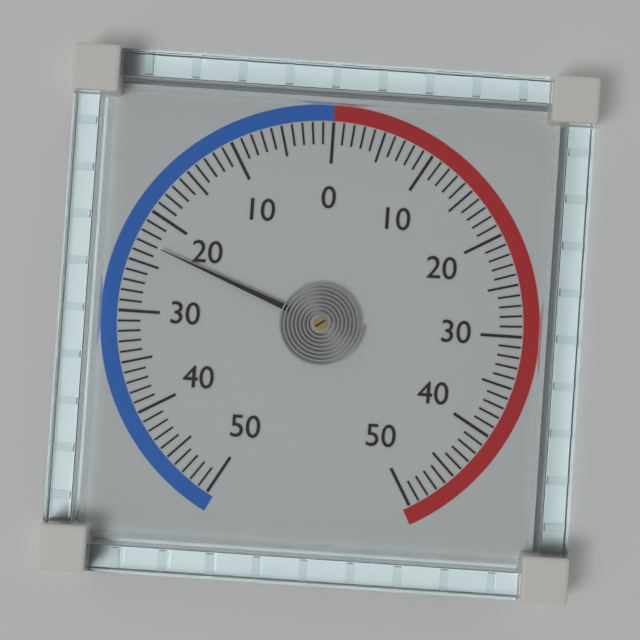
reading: -23 (no unit)
